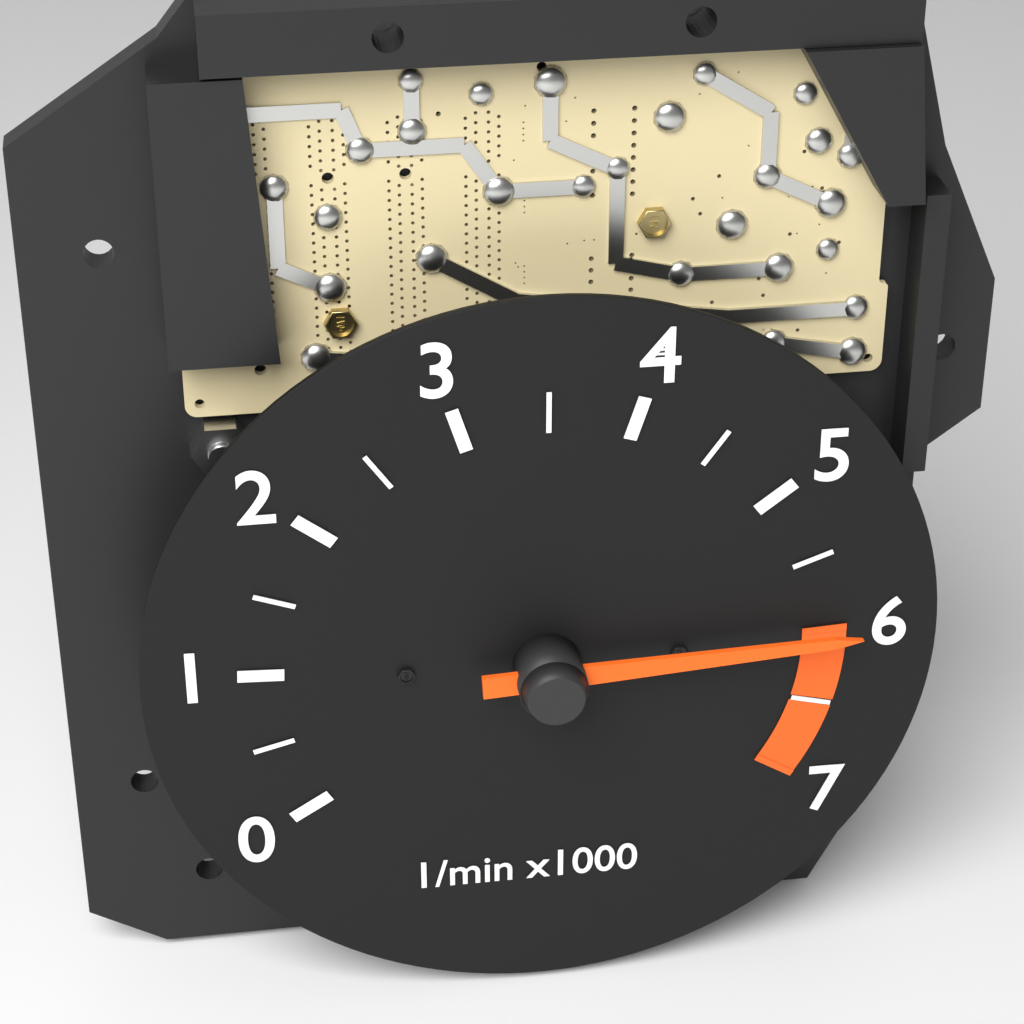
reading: 6000 1/min
